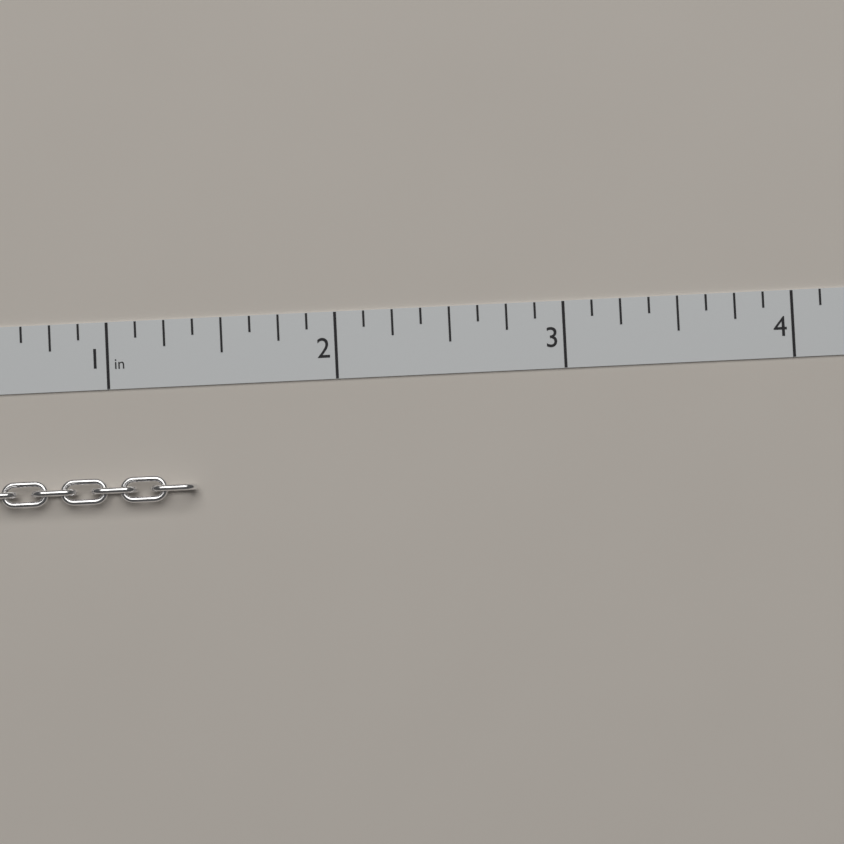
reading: 1.375 in
